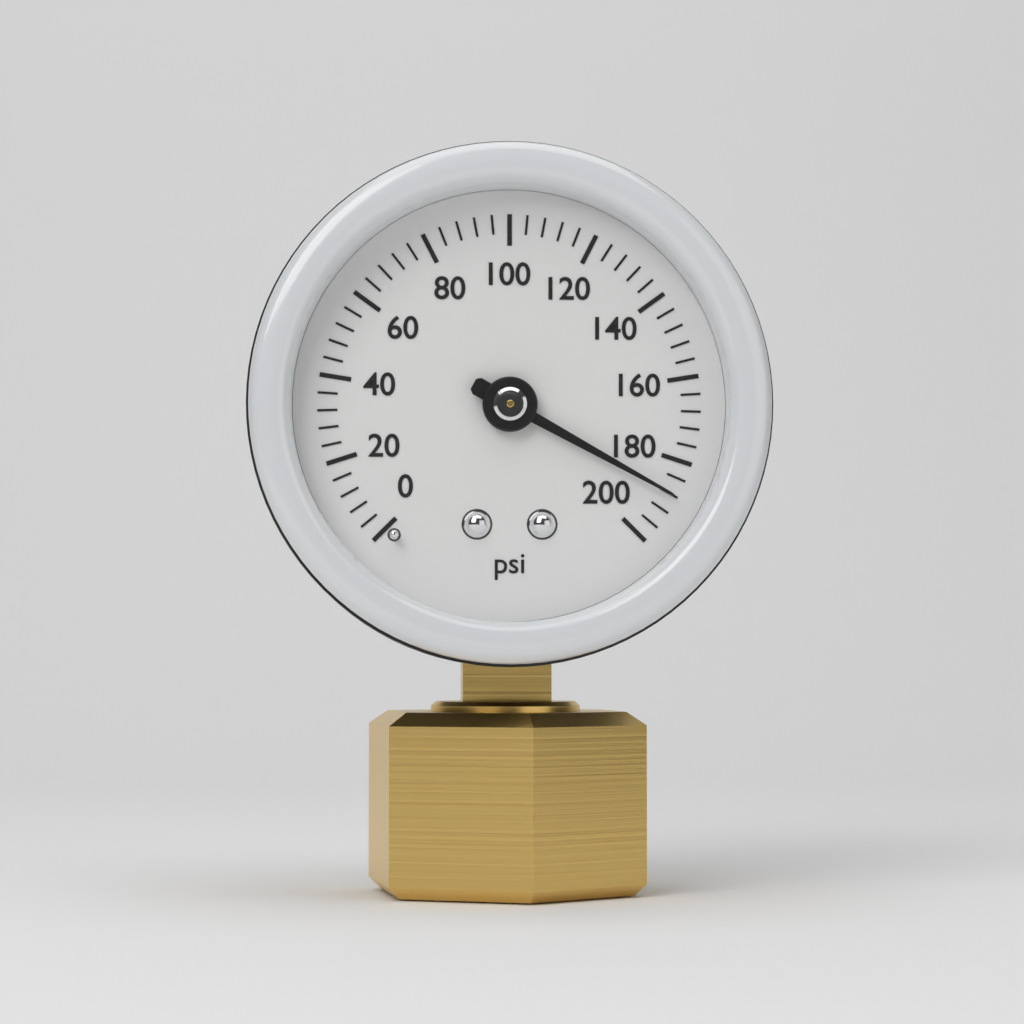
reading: 188 psi
